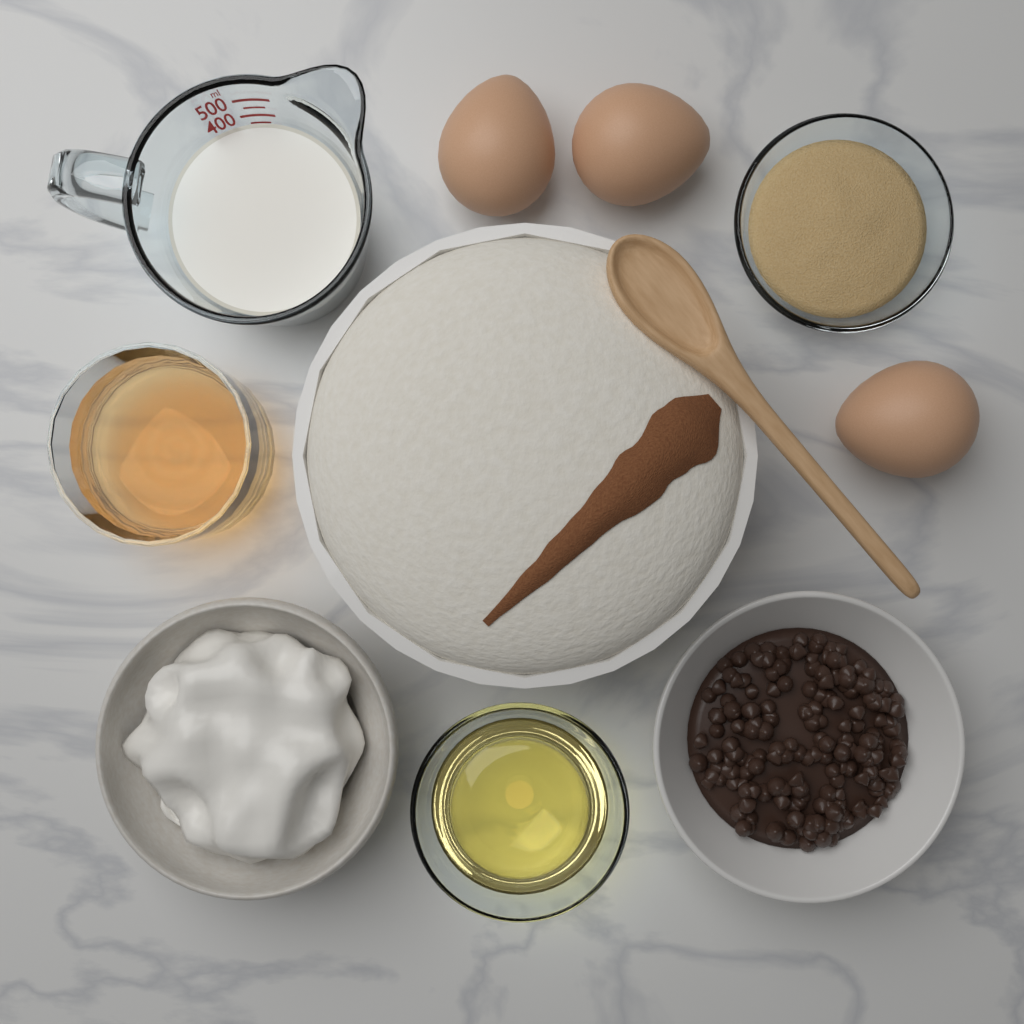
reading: 350 ml
